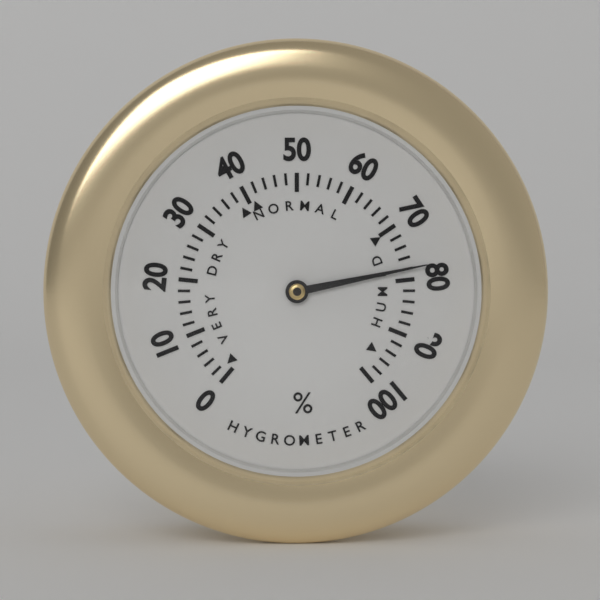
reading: 78 %
